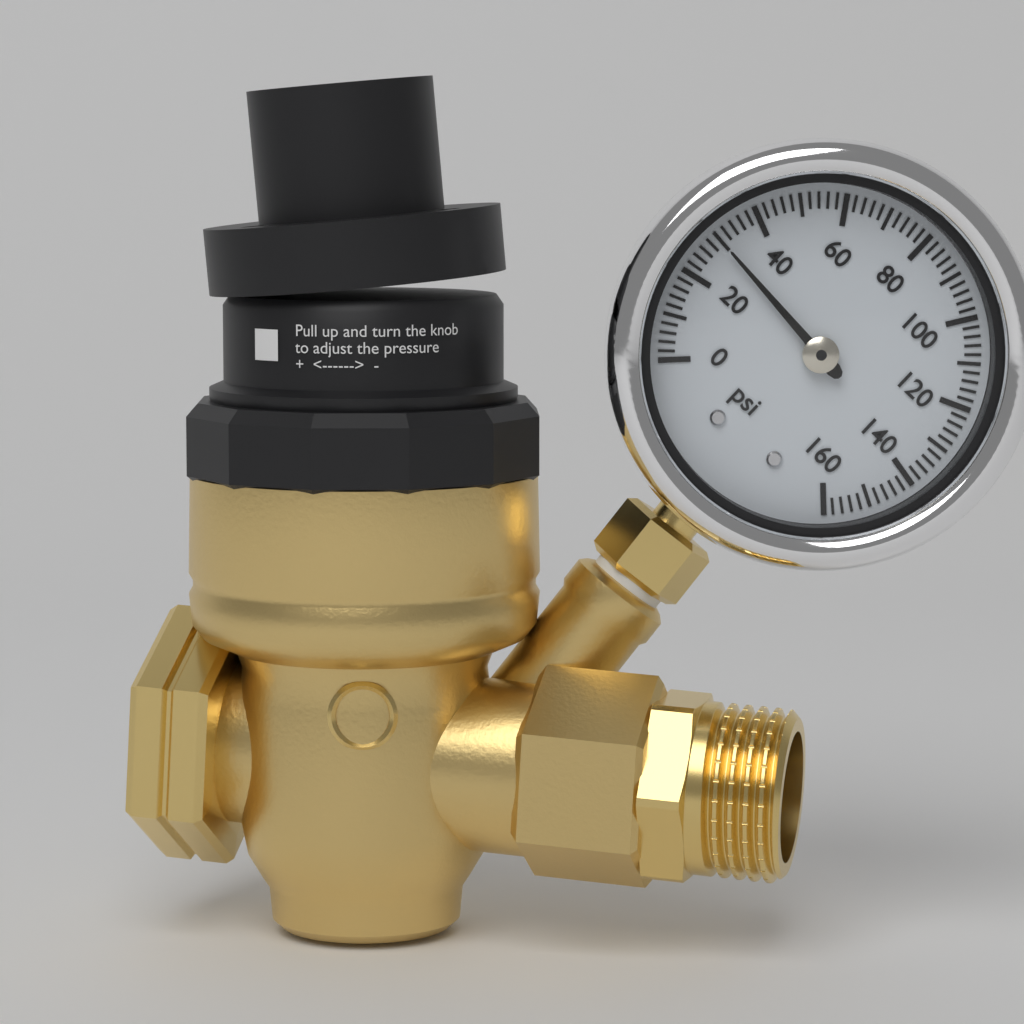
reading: 30 psi
